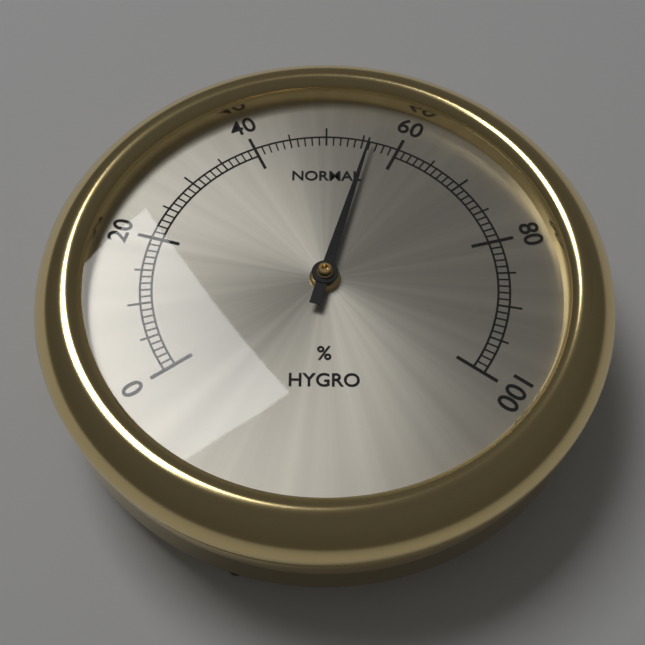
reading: 56 %
